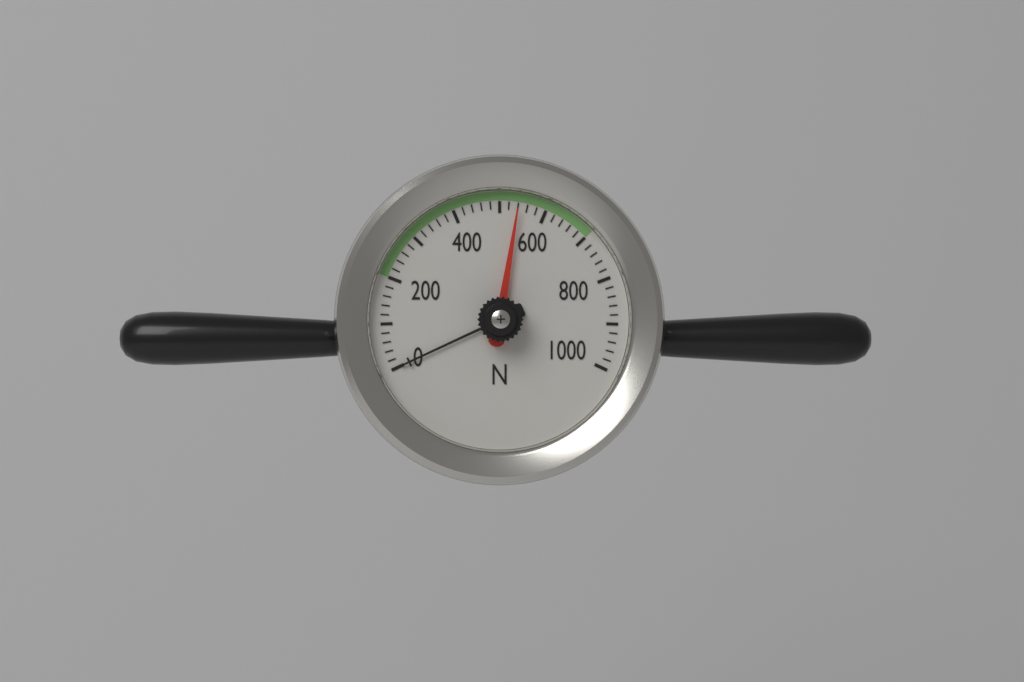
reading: 540 N
